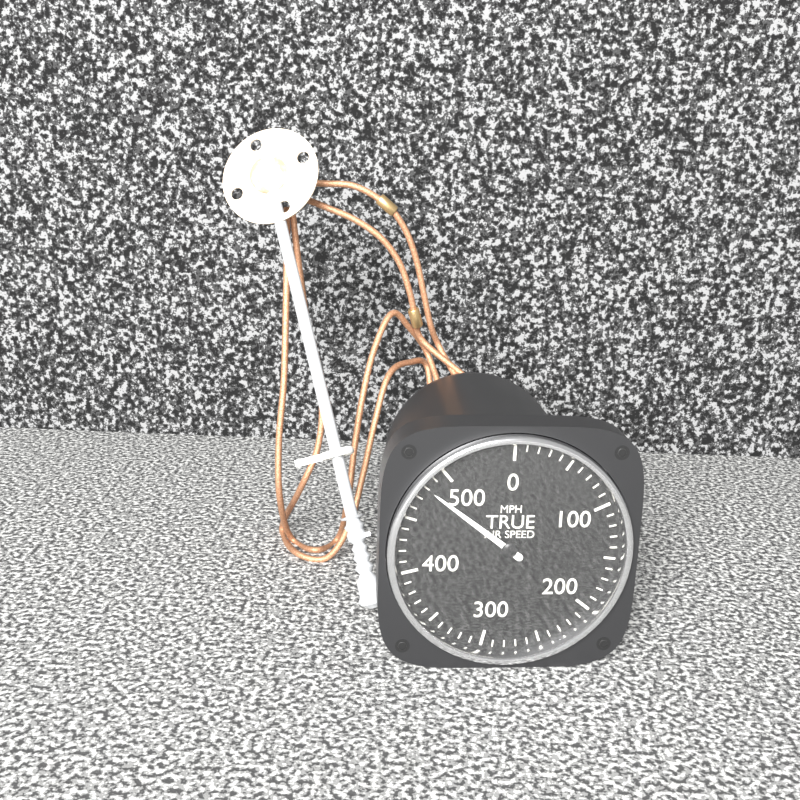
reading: 480 MPH
